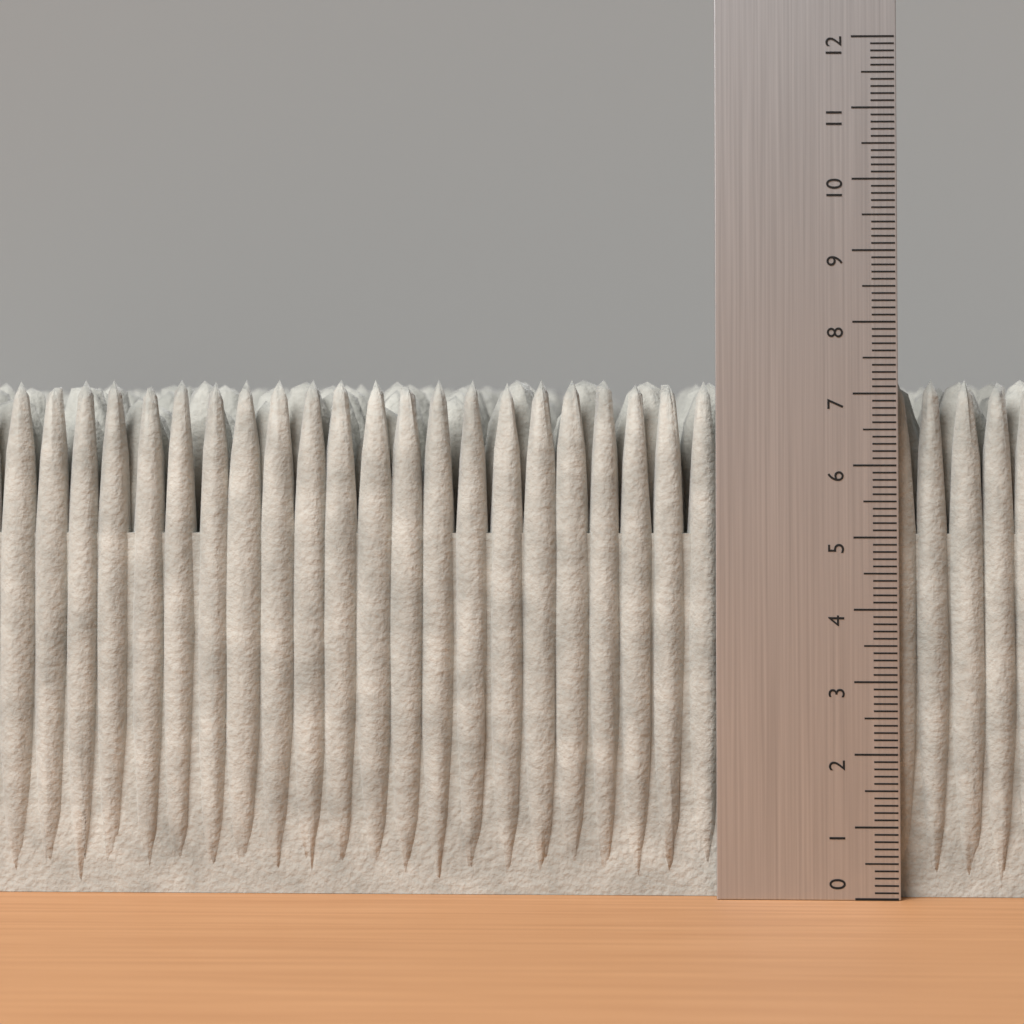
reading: 7.2 (no unit)
